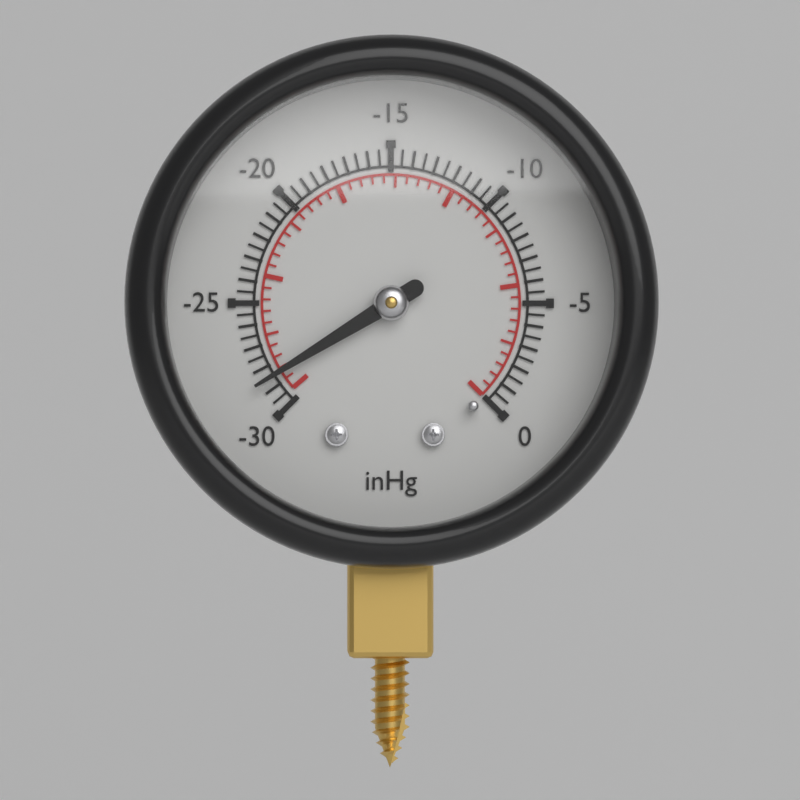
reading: -28.5 inHg
